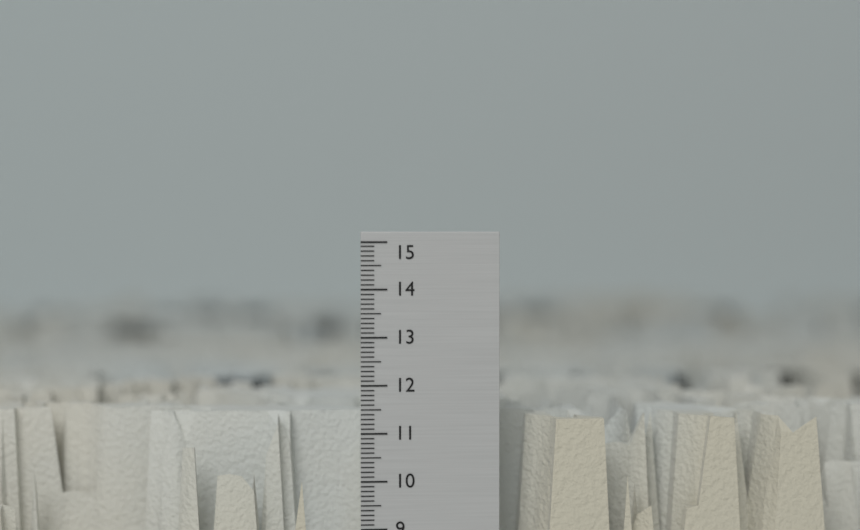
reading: 11.3 (no unit)
